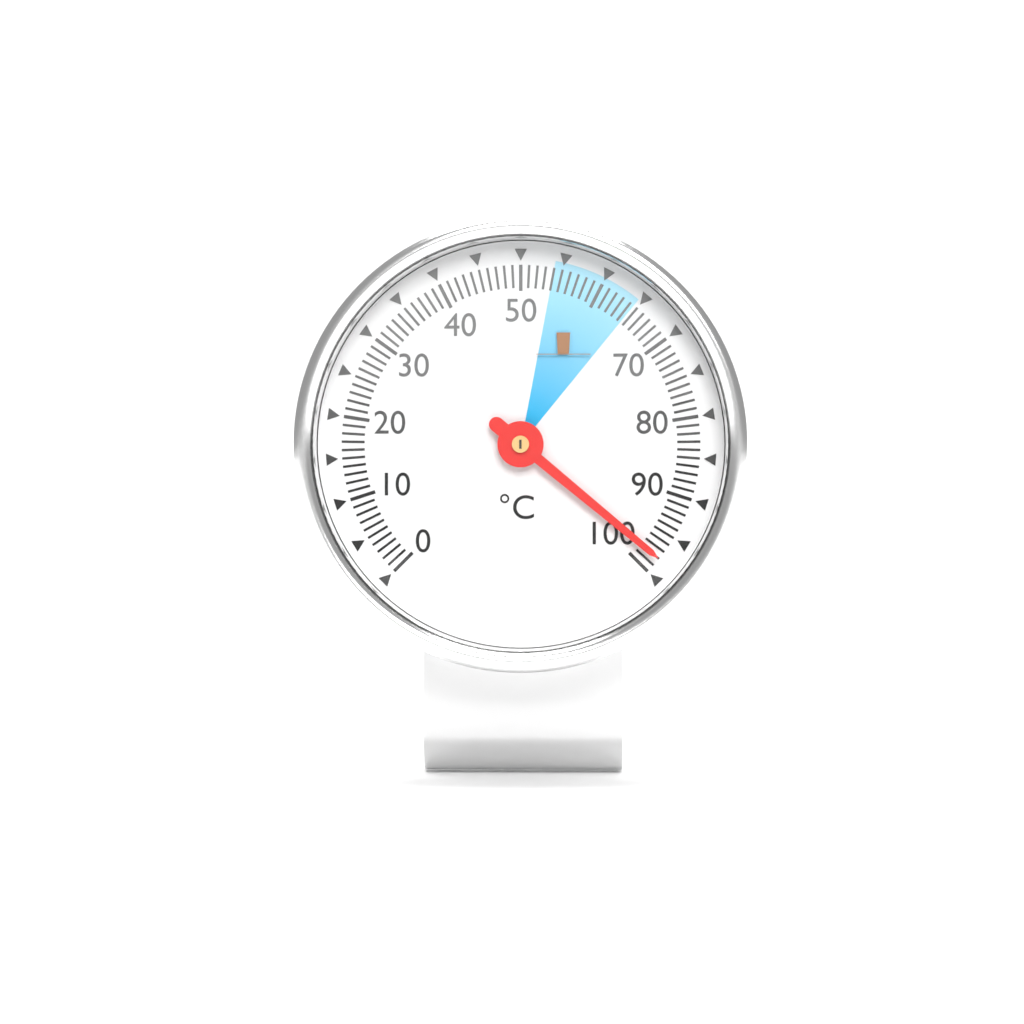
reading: 98 °C
